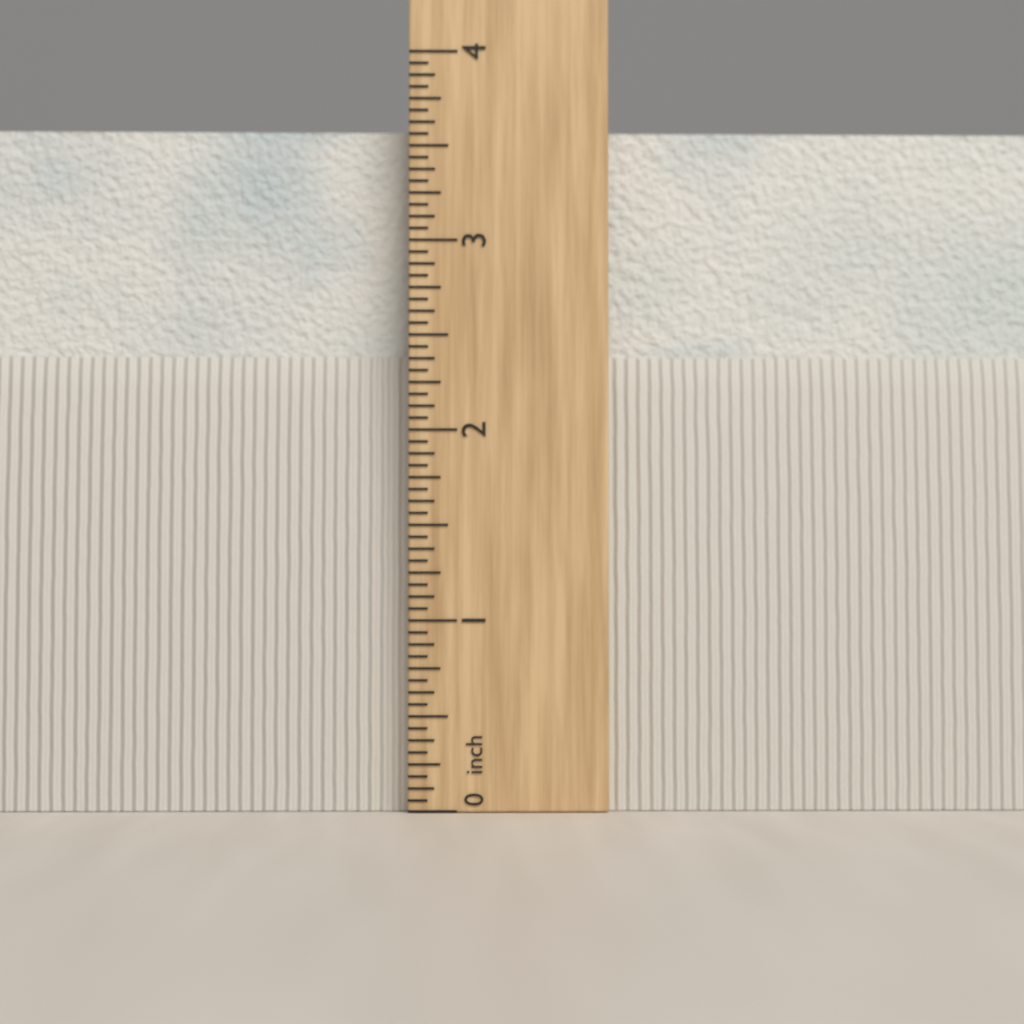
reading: 3.6250 in
